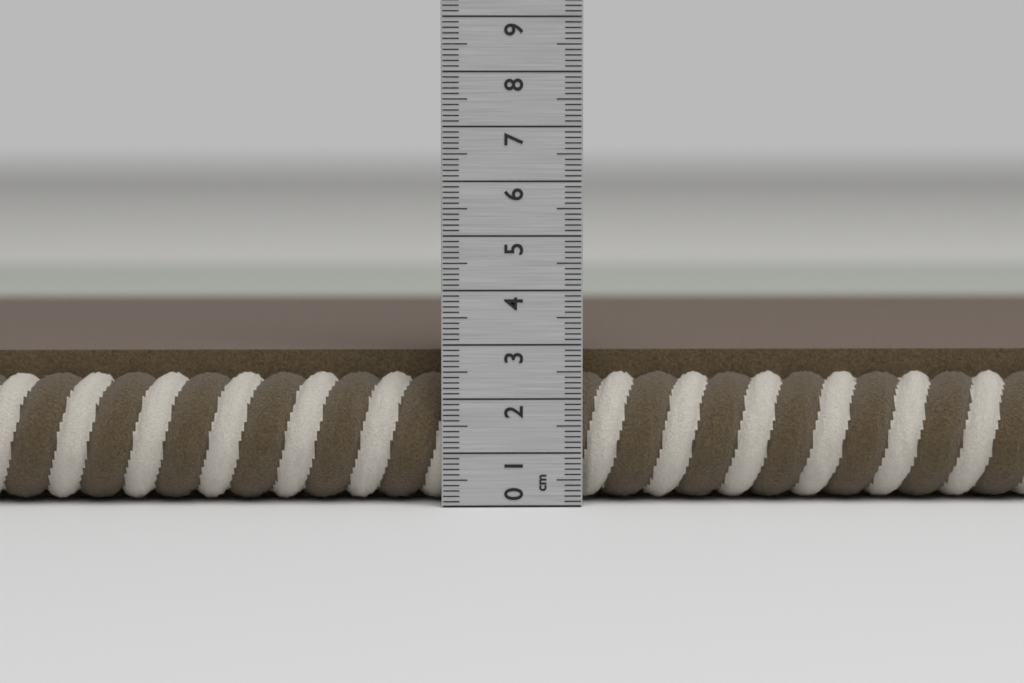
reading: 2.8 cm
